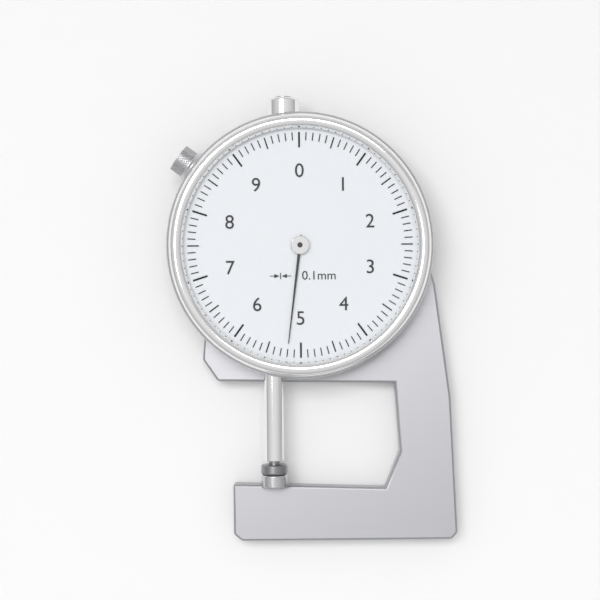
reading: 5.2 mm
